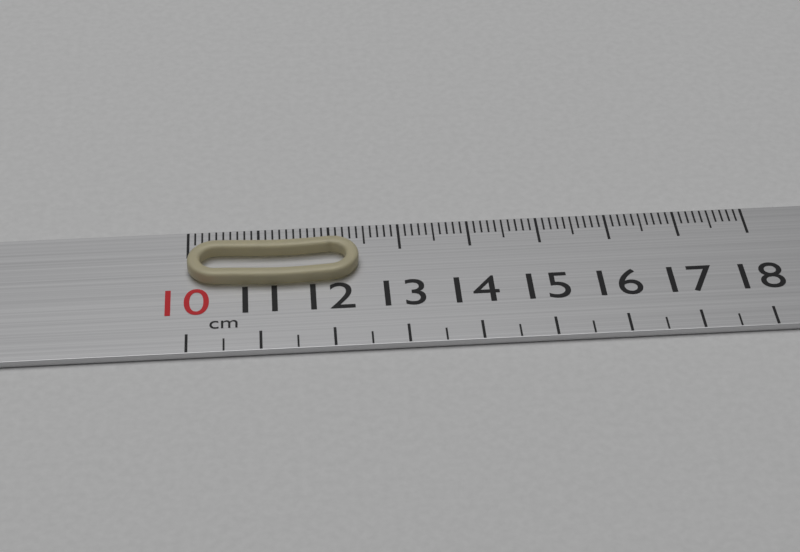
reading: 12.4 cm
